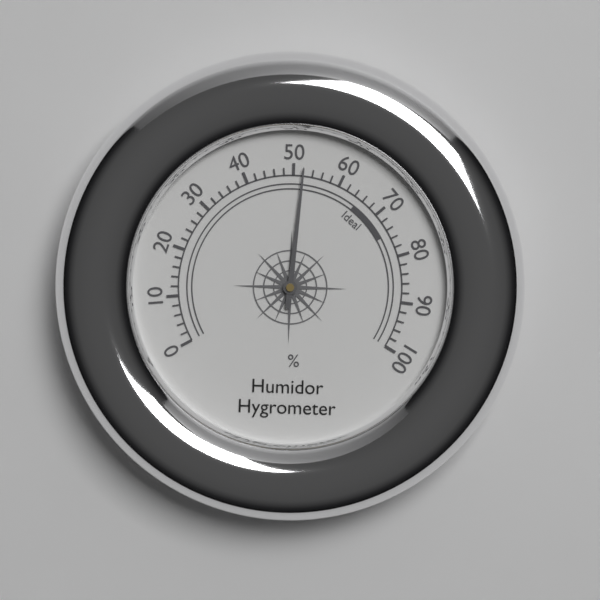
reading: 52 %
